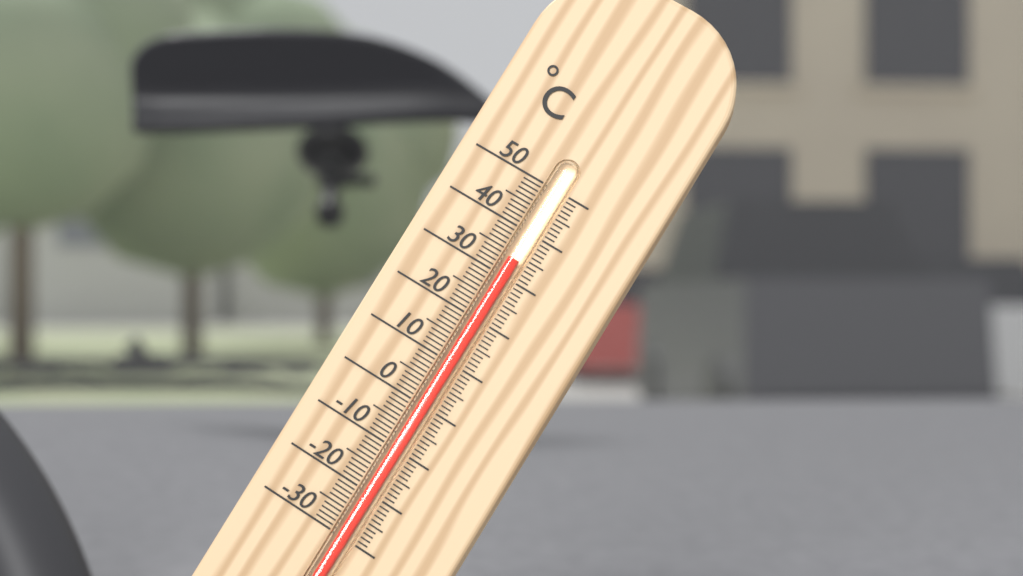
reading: 34 °C
